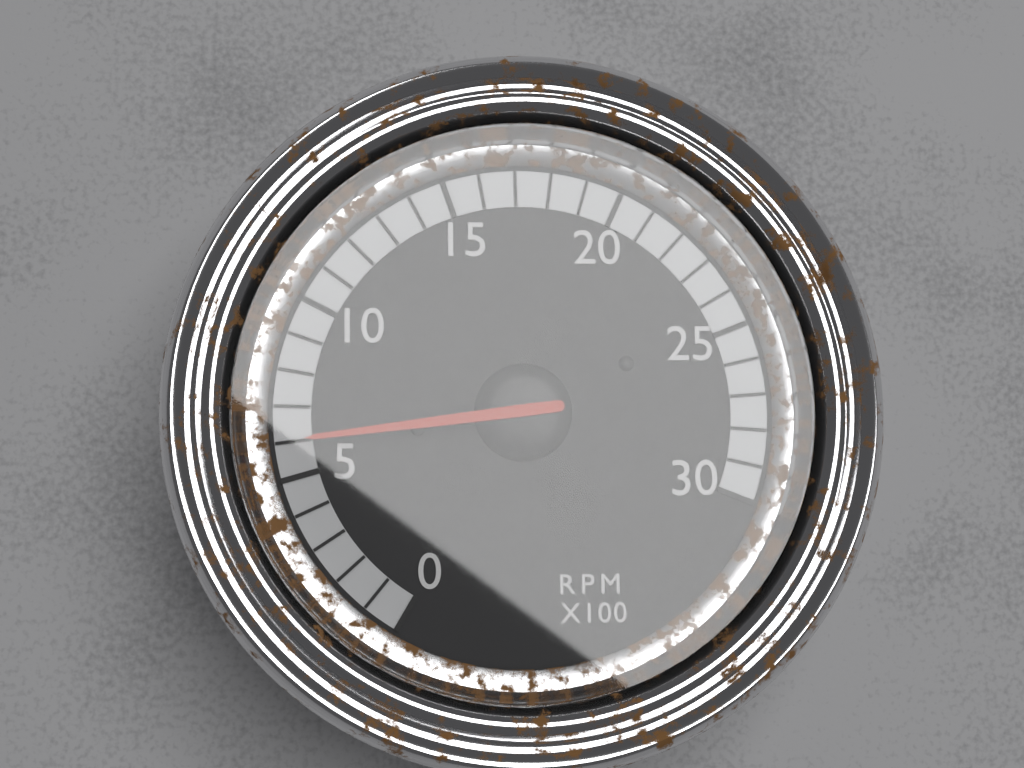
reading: 6 RPM x100
